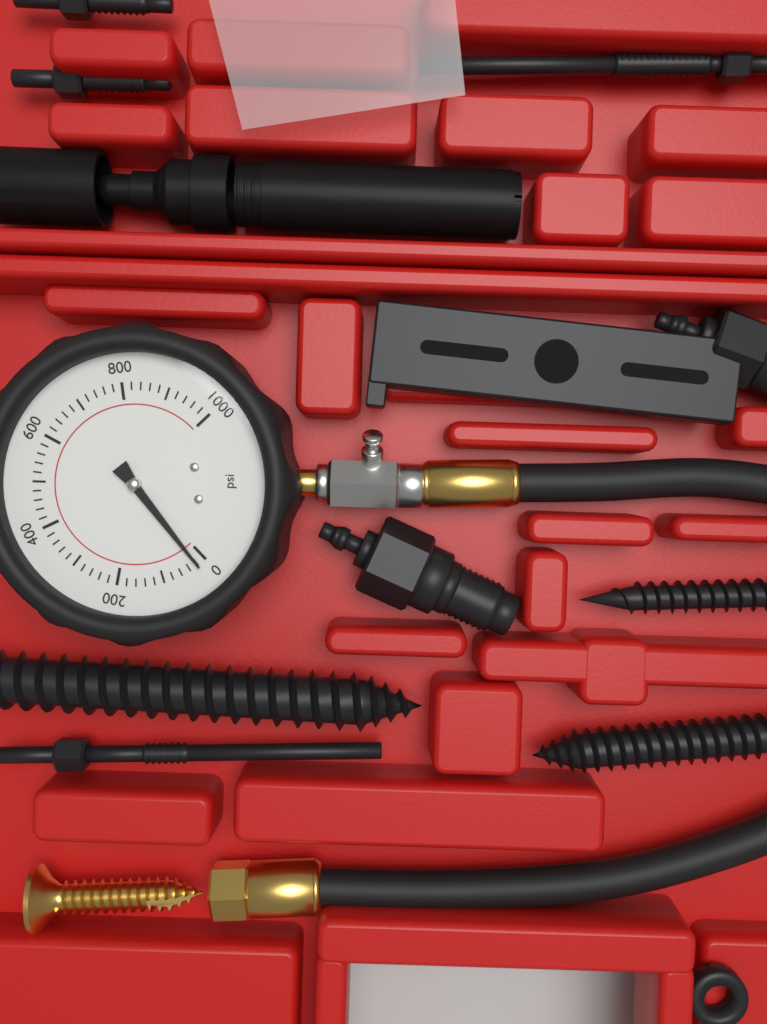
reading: 20 psi
